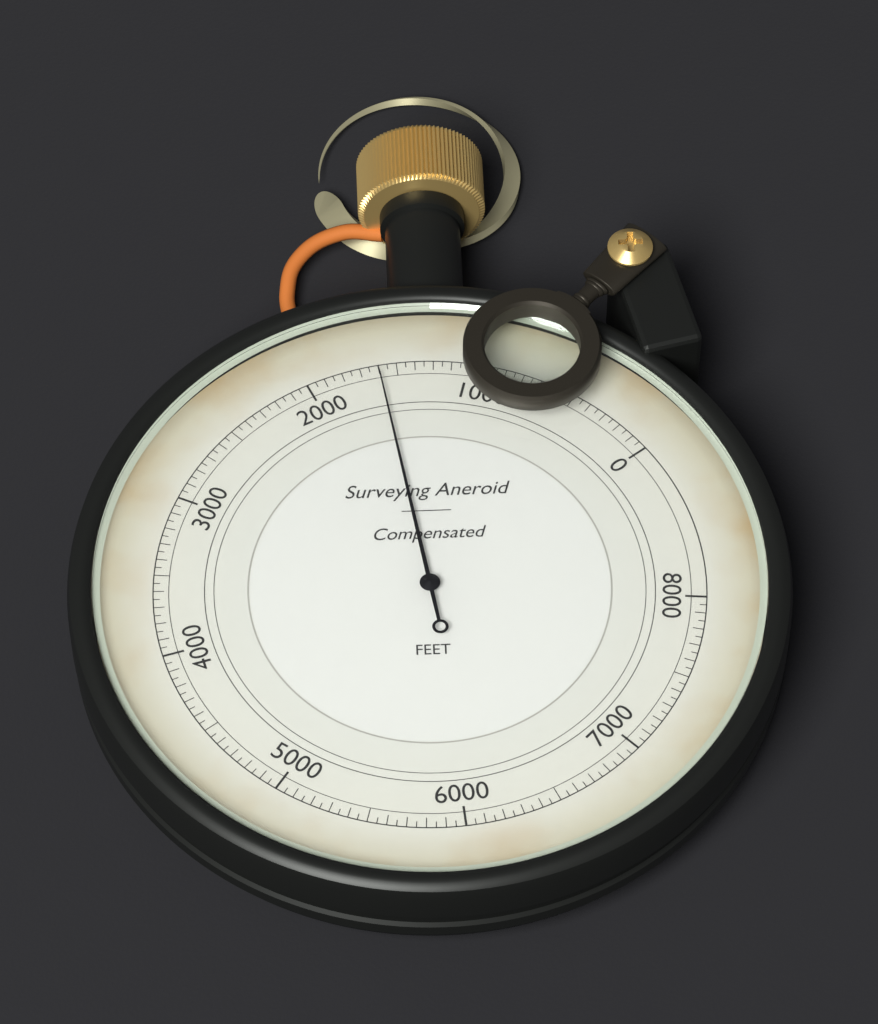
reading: 1600 ft
